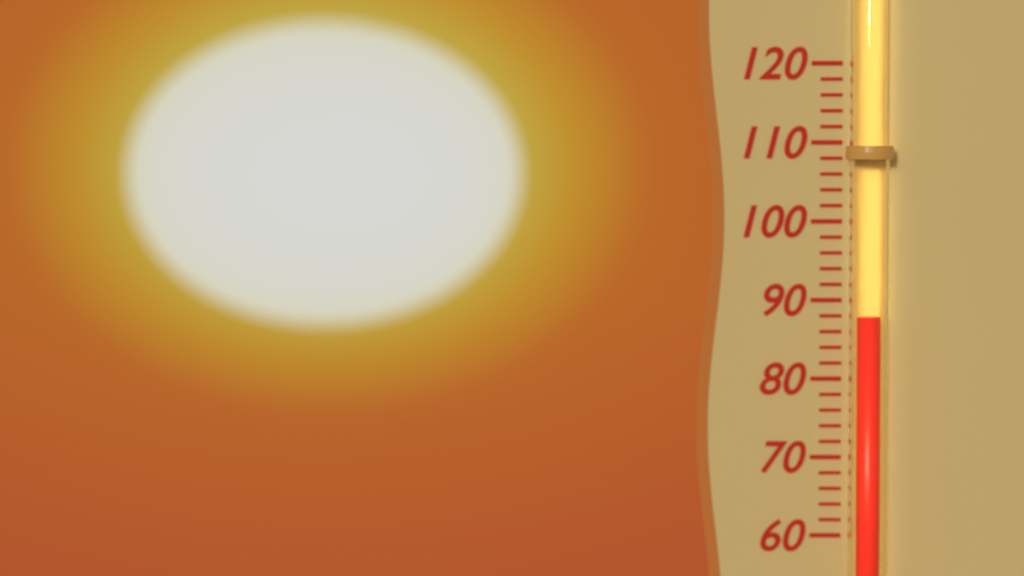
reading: 88 (no unit)
